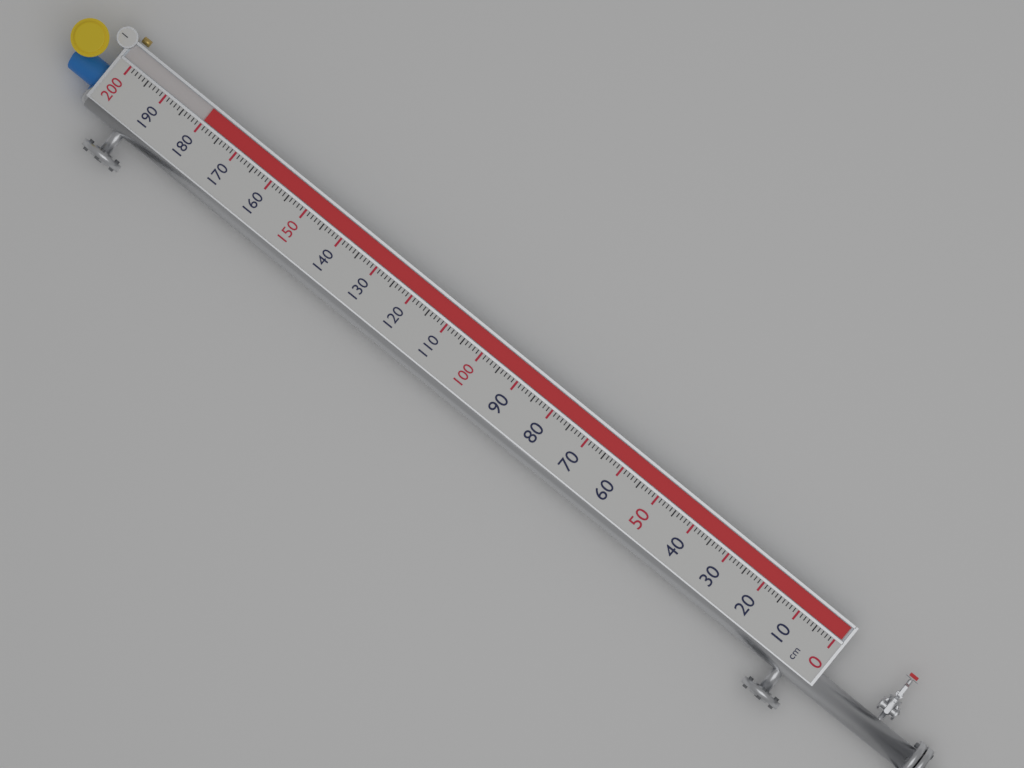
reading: 180 cm
